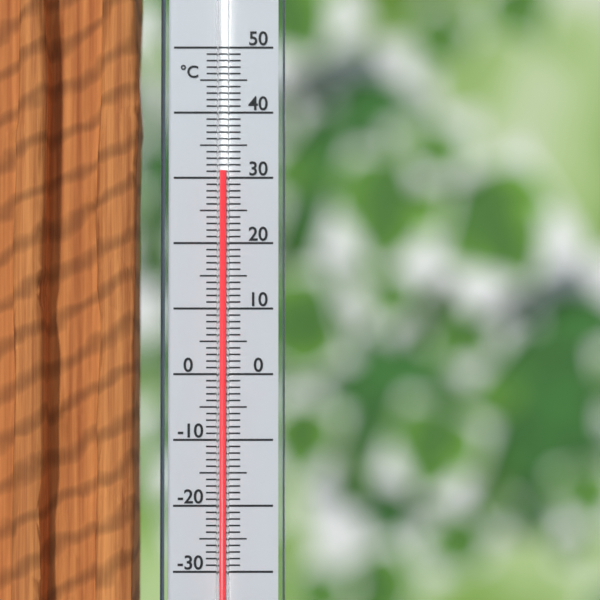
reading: 31 °C
